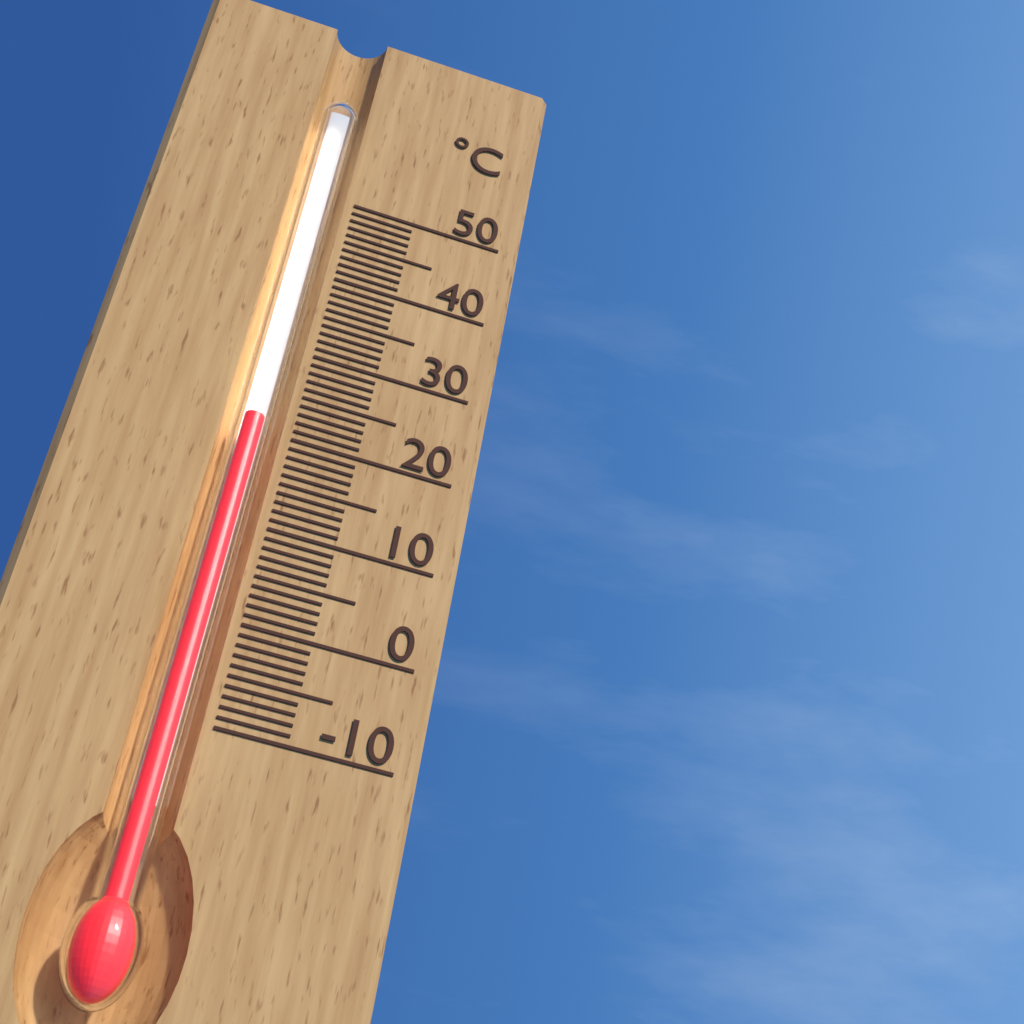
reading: 21 °C
